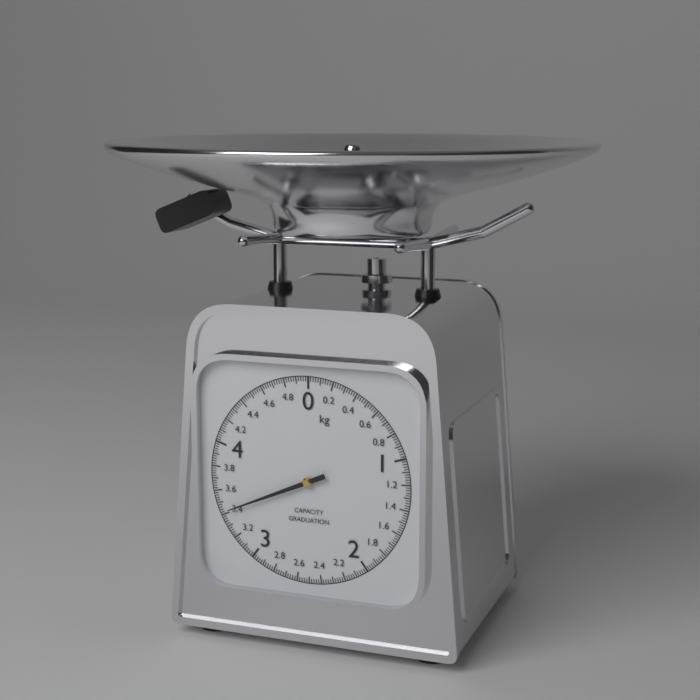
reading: 3.42 kg
